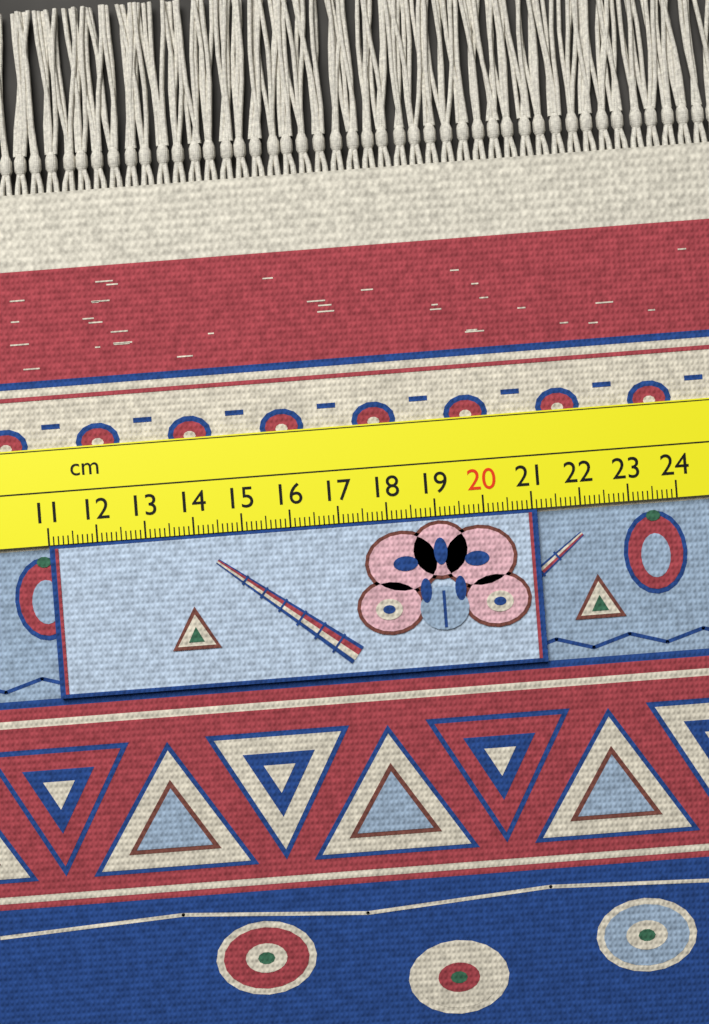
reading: 21.1 cm
